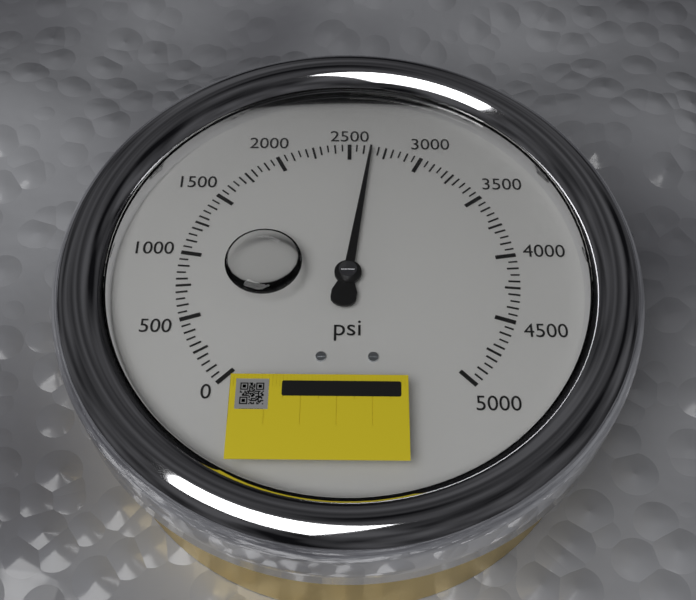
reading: 2650 psi
